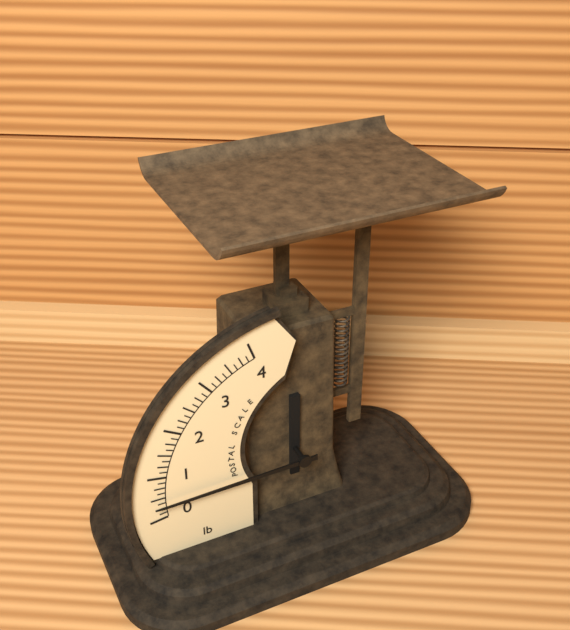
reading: 0.375 lb
